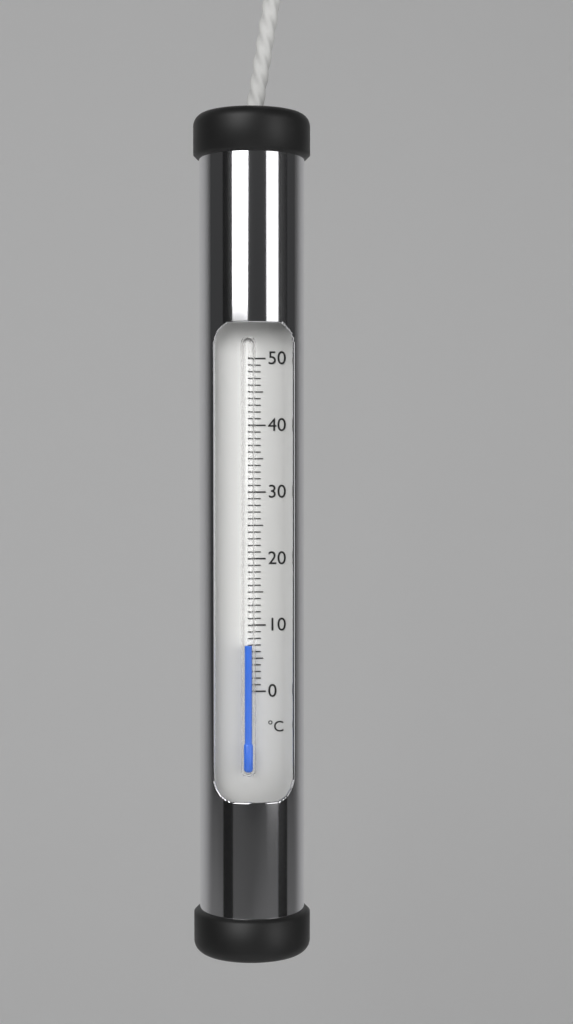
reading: 7 °C
